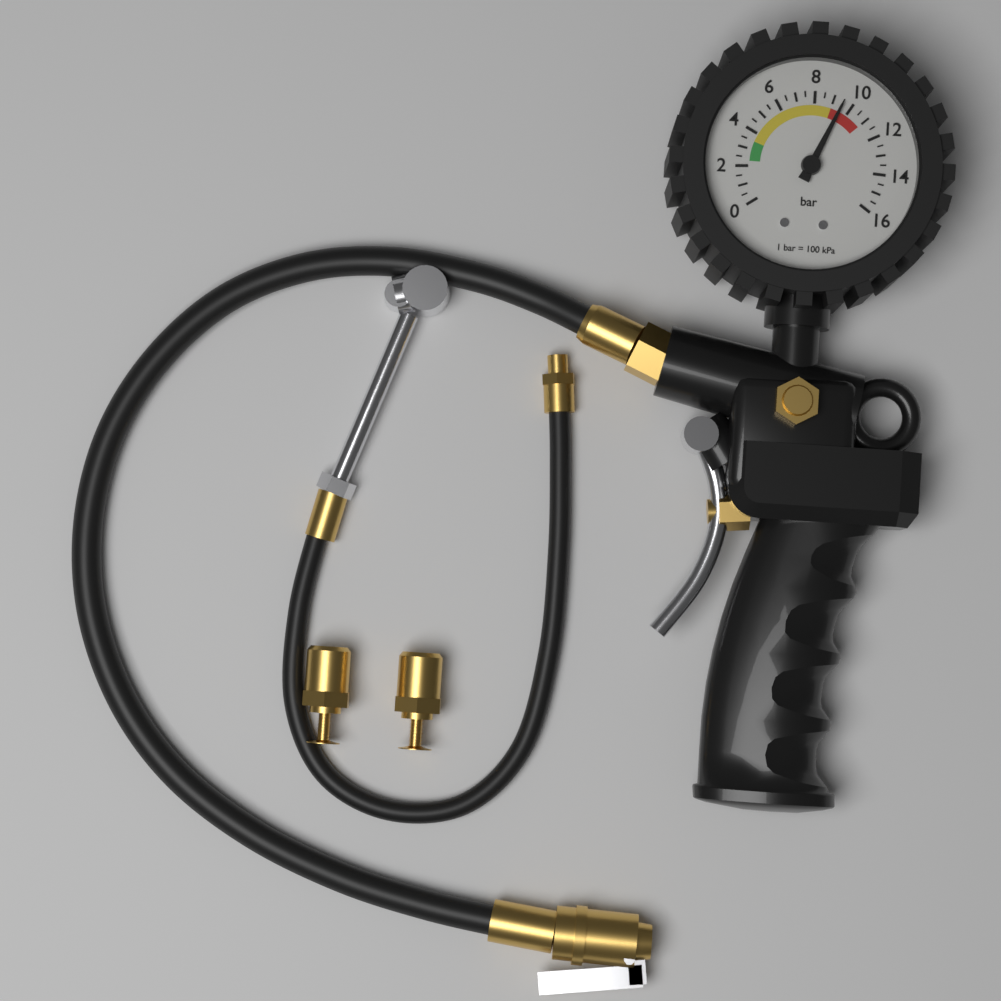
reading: 9.5 bar
